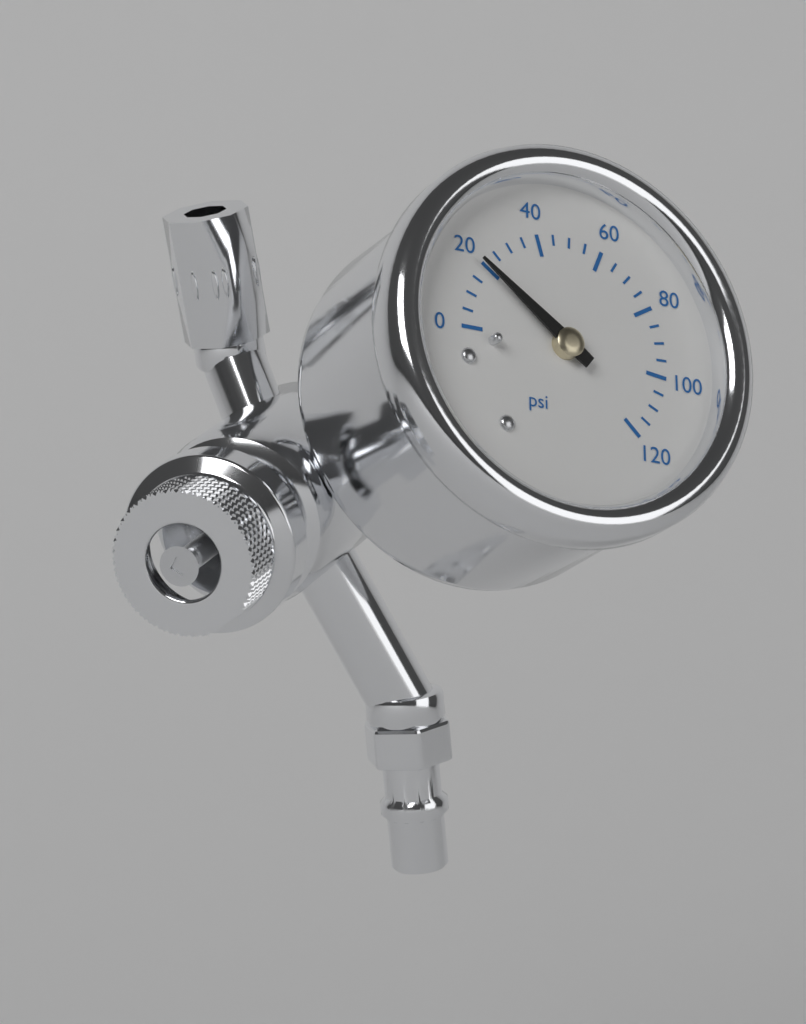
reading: 20 psi
